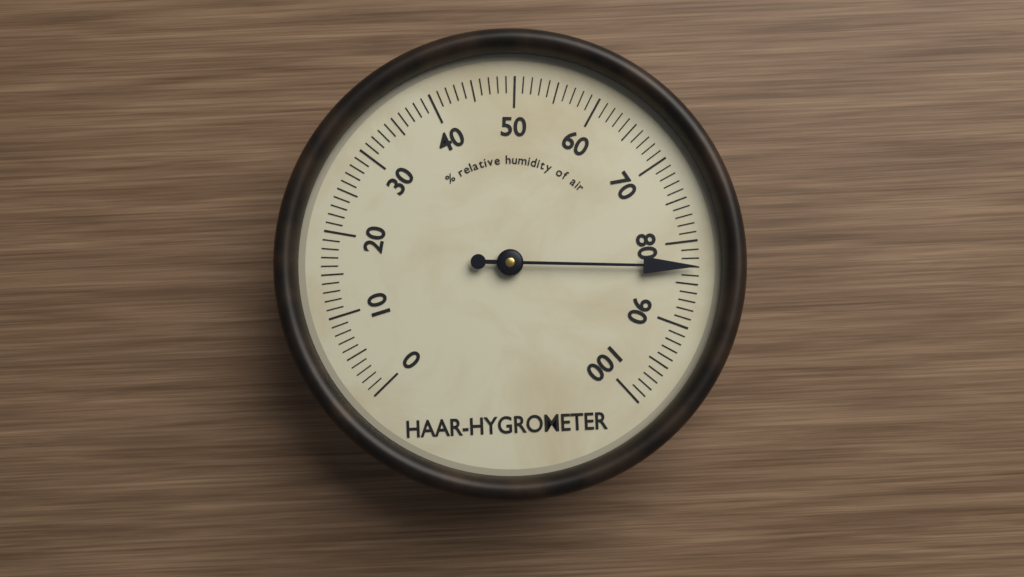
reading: 83 %
